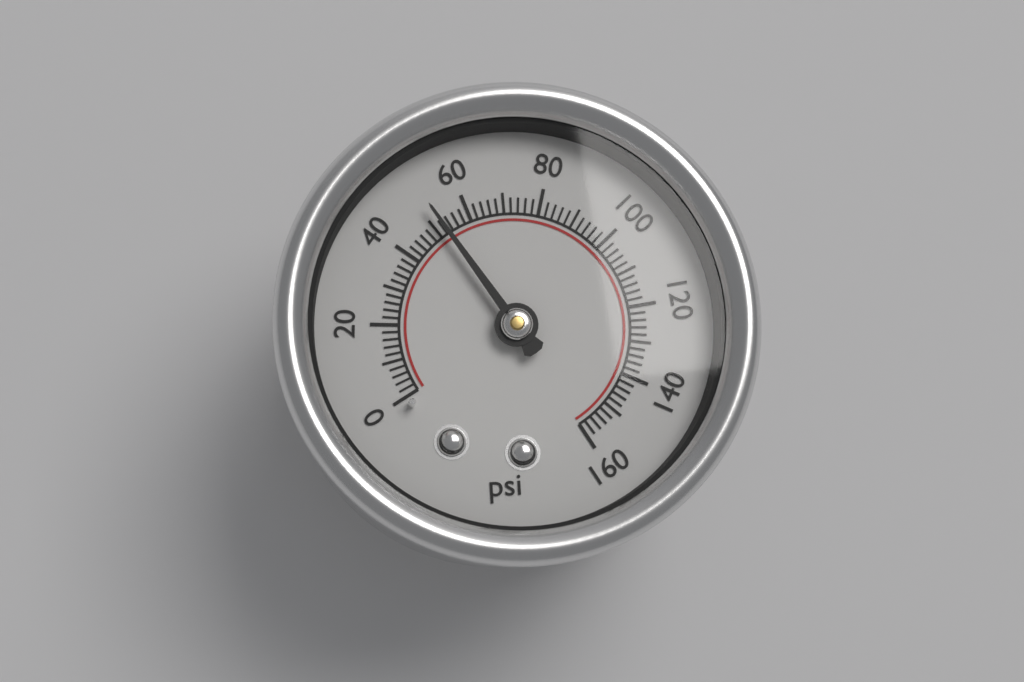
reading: 52 psi
